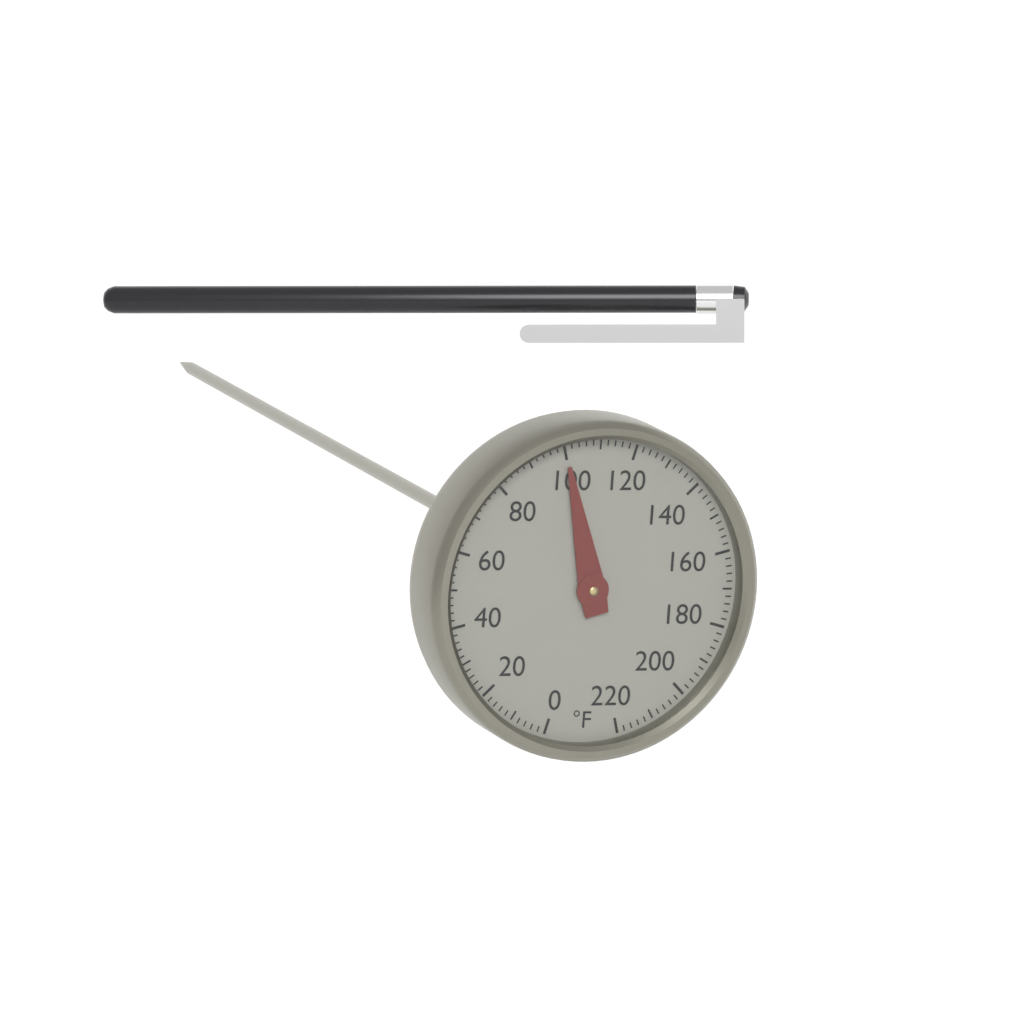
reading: 100 °F
